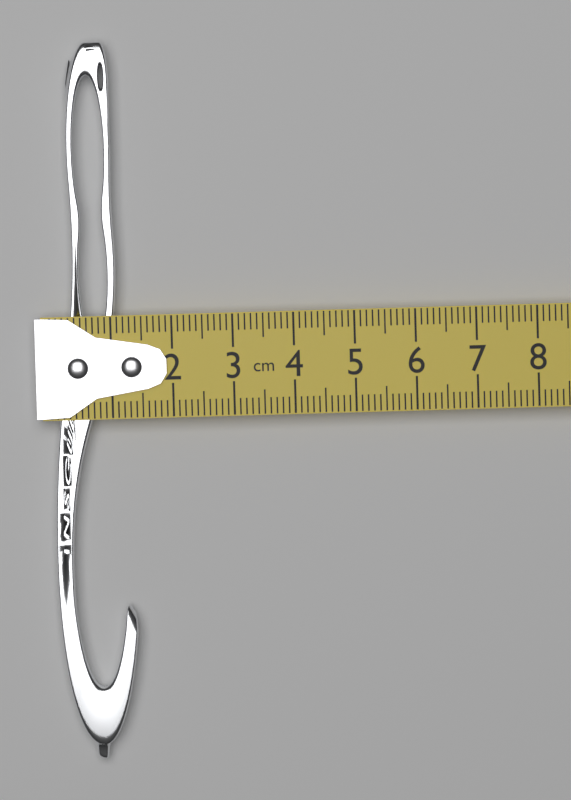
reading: 1.3 cm
